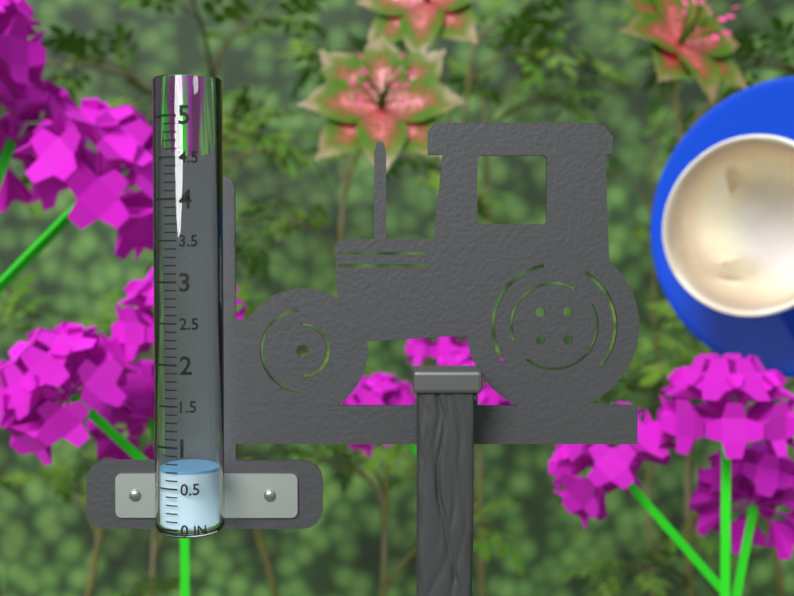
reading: 0.7 in
